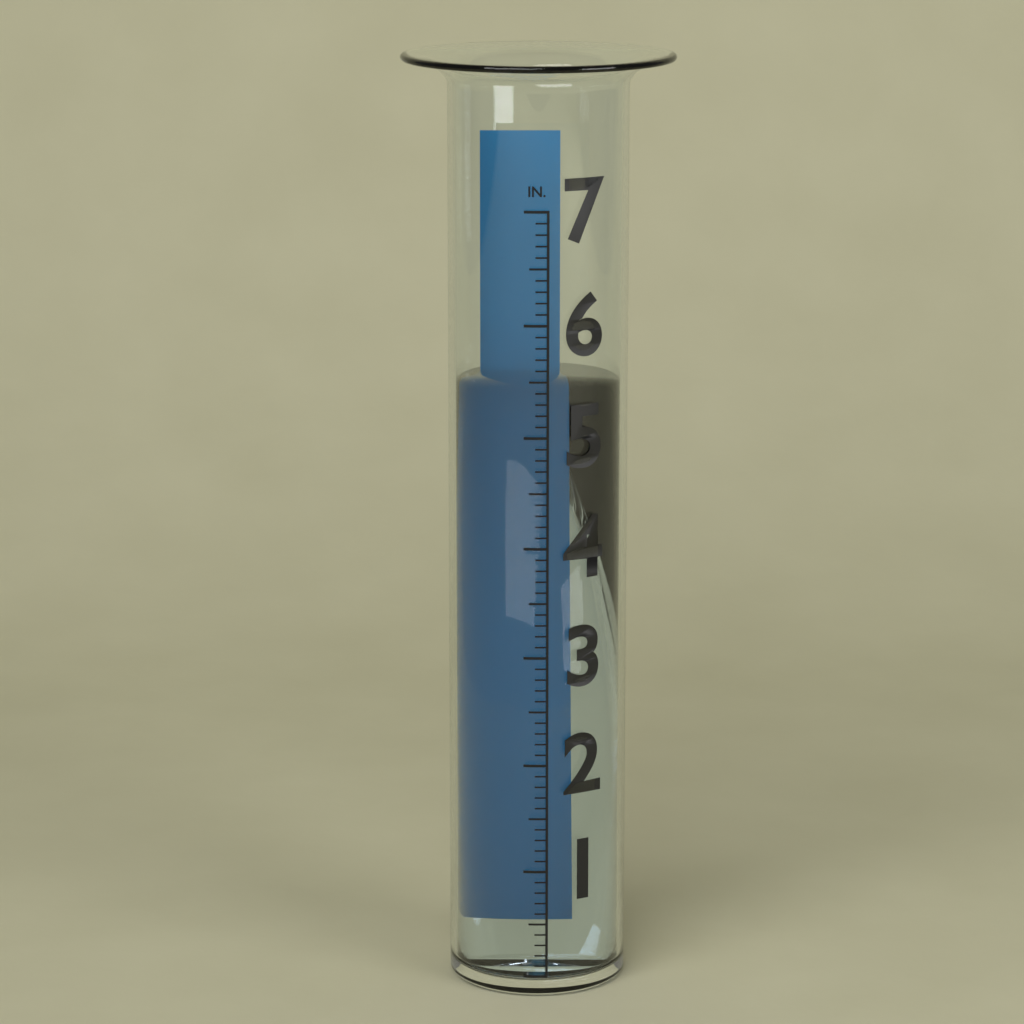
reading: 5.4 in
